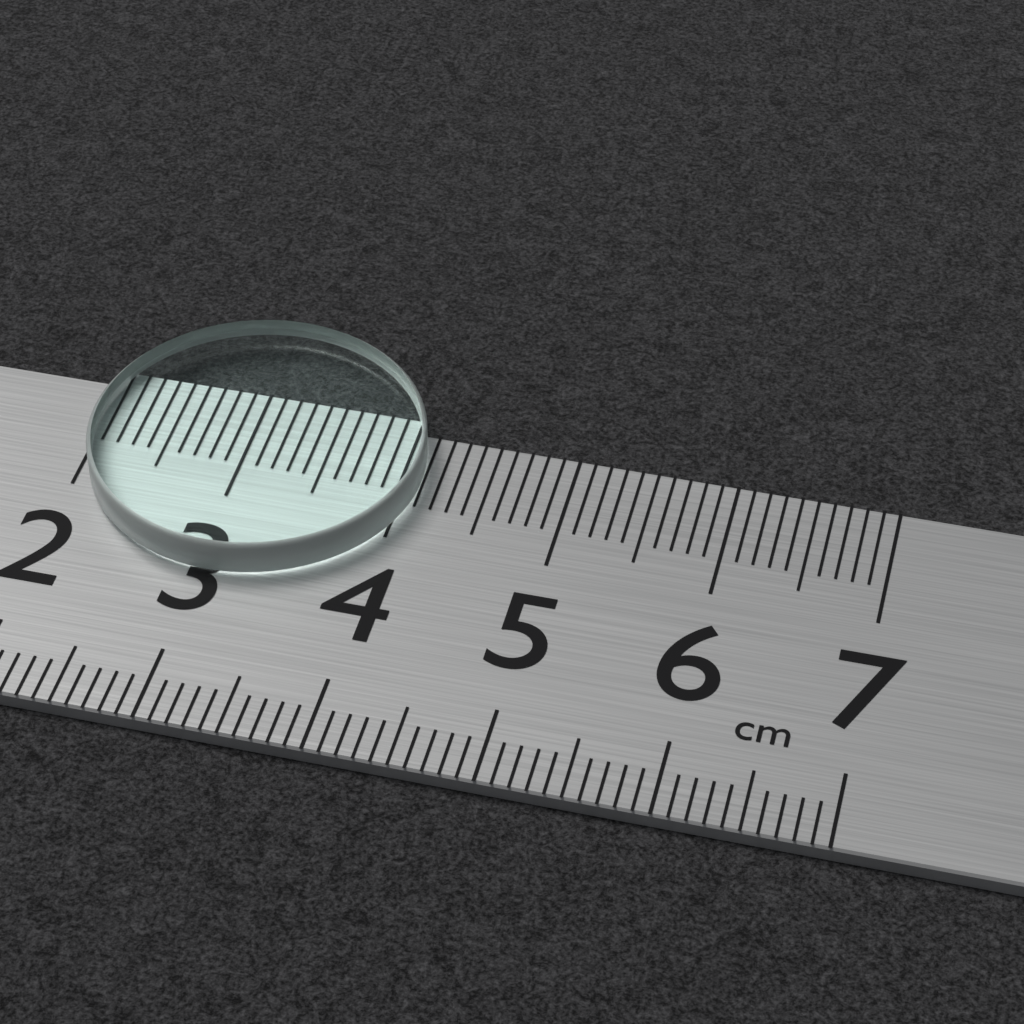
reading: 4.1 cm
